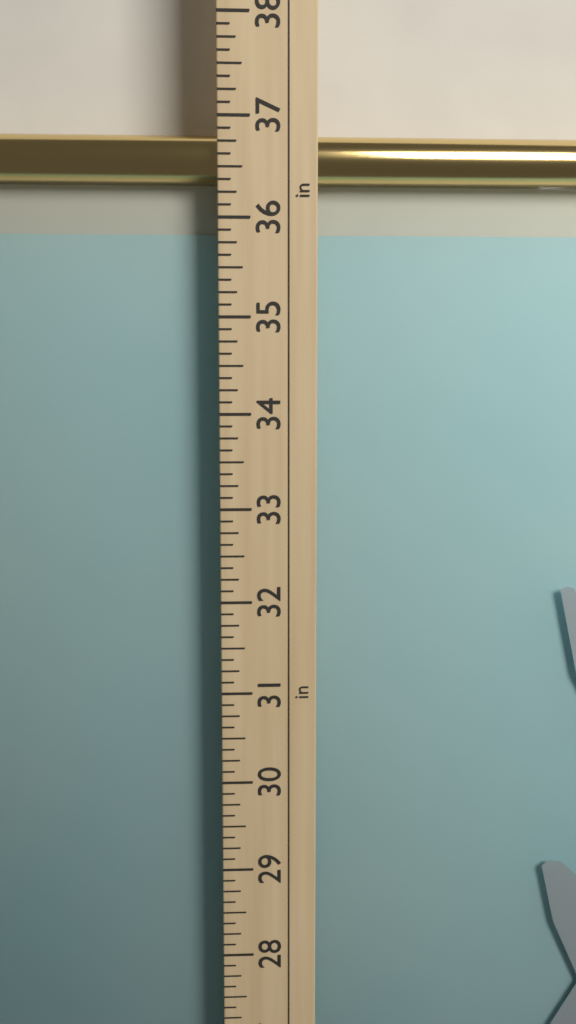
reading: 36.875 in
